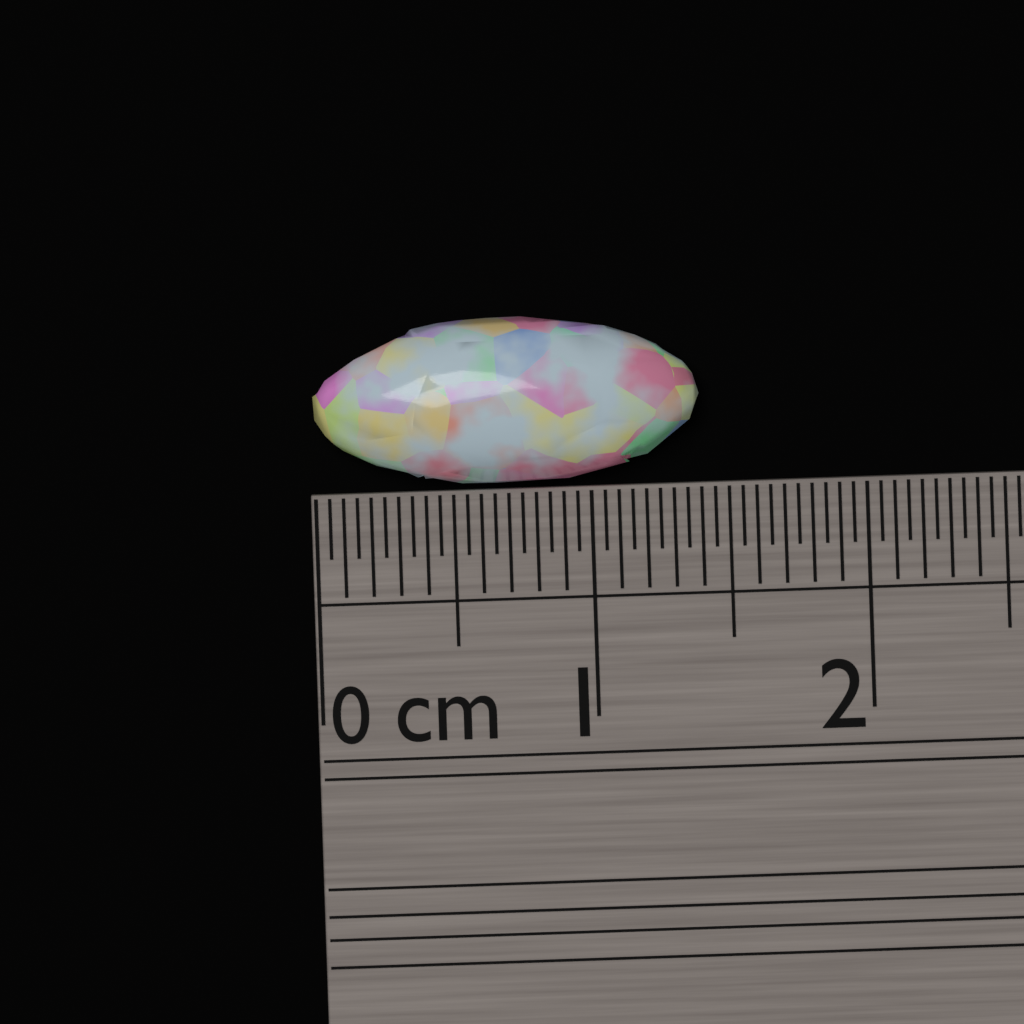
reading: 1.40 cm
